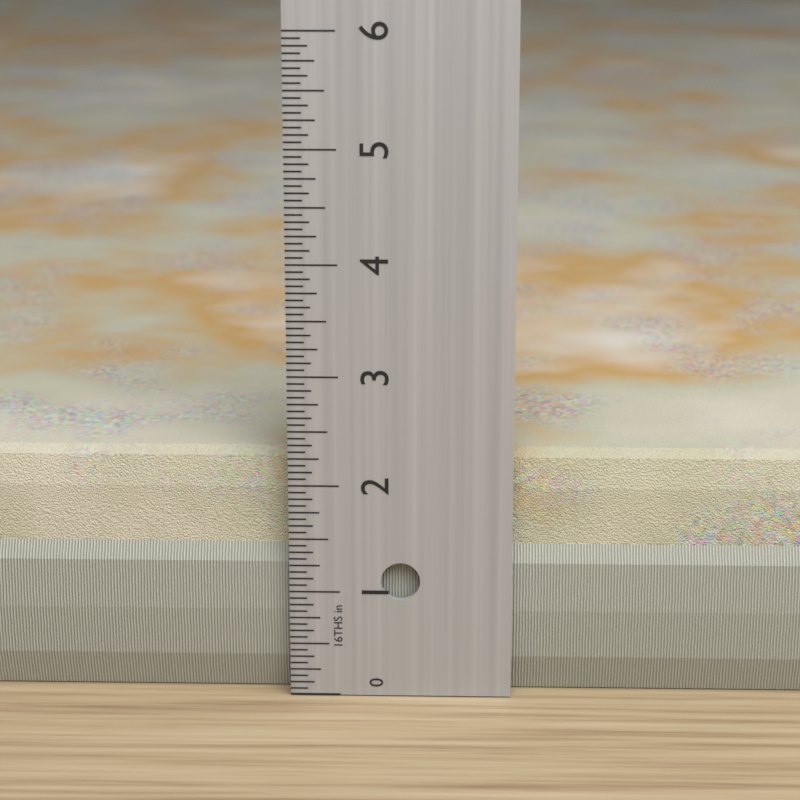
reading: 2.2500 in
